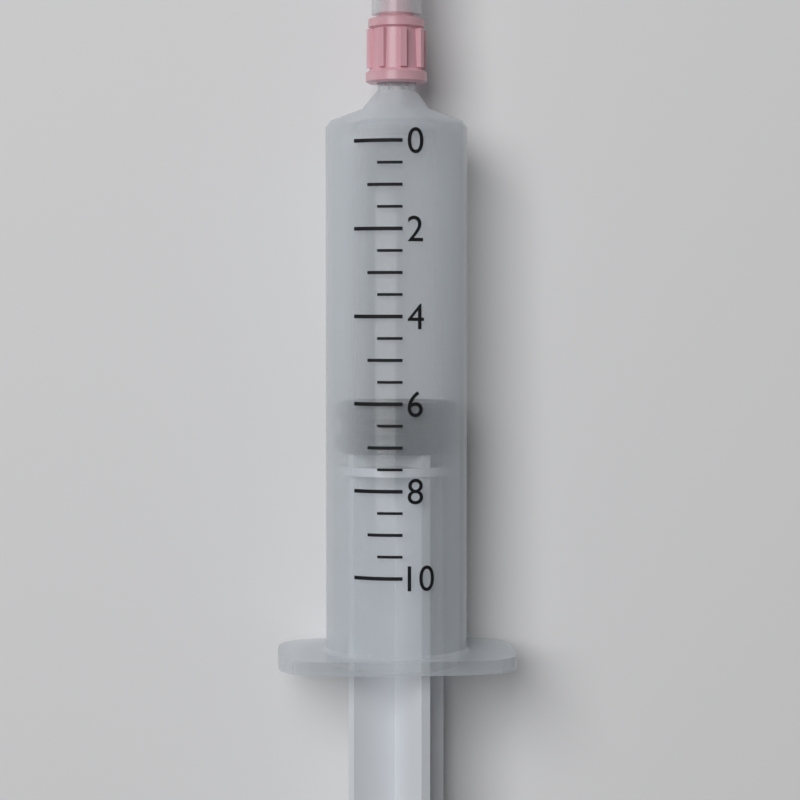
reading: 6.0 (no unit)
